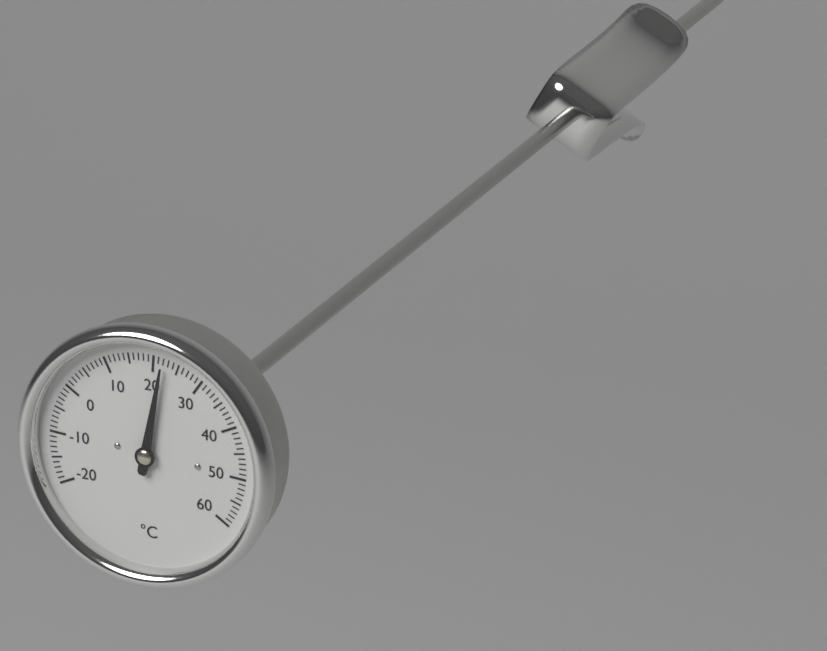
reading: 22 °C
